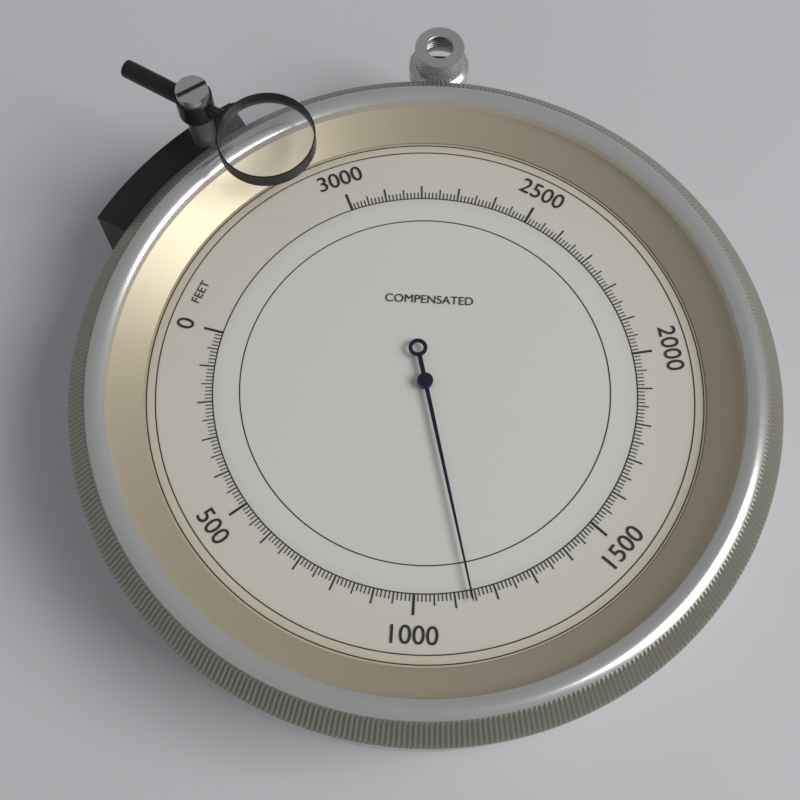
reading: 1140 feet
